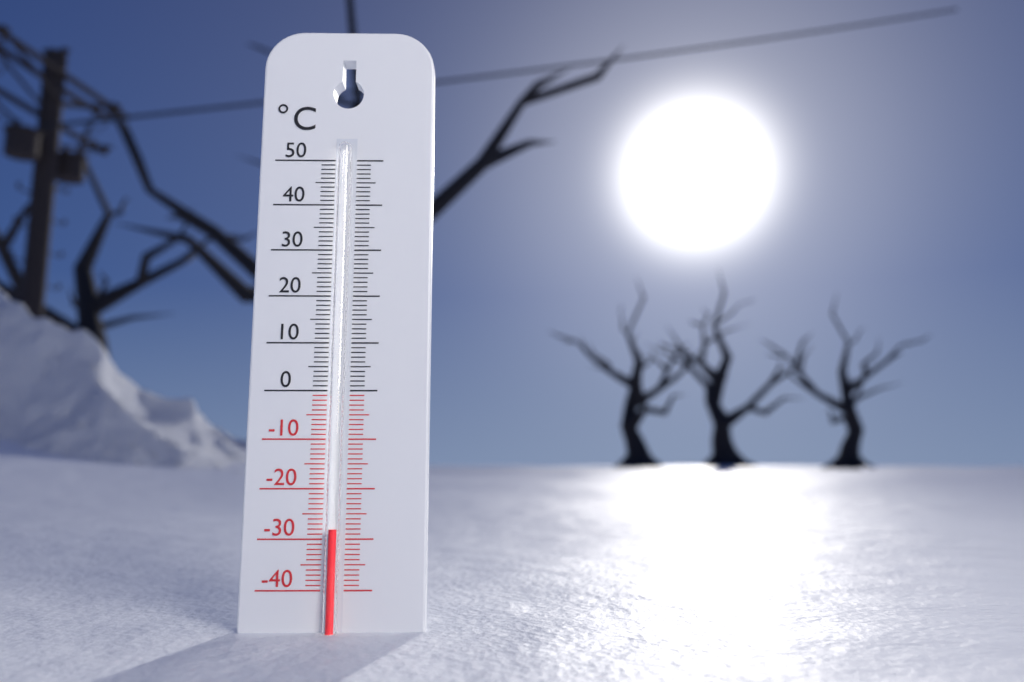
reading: -28 °C
